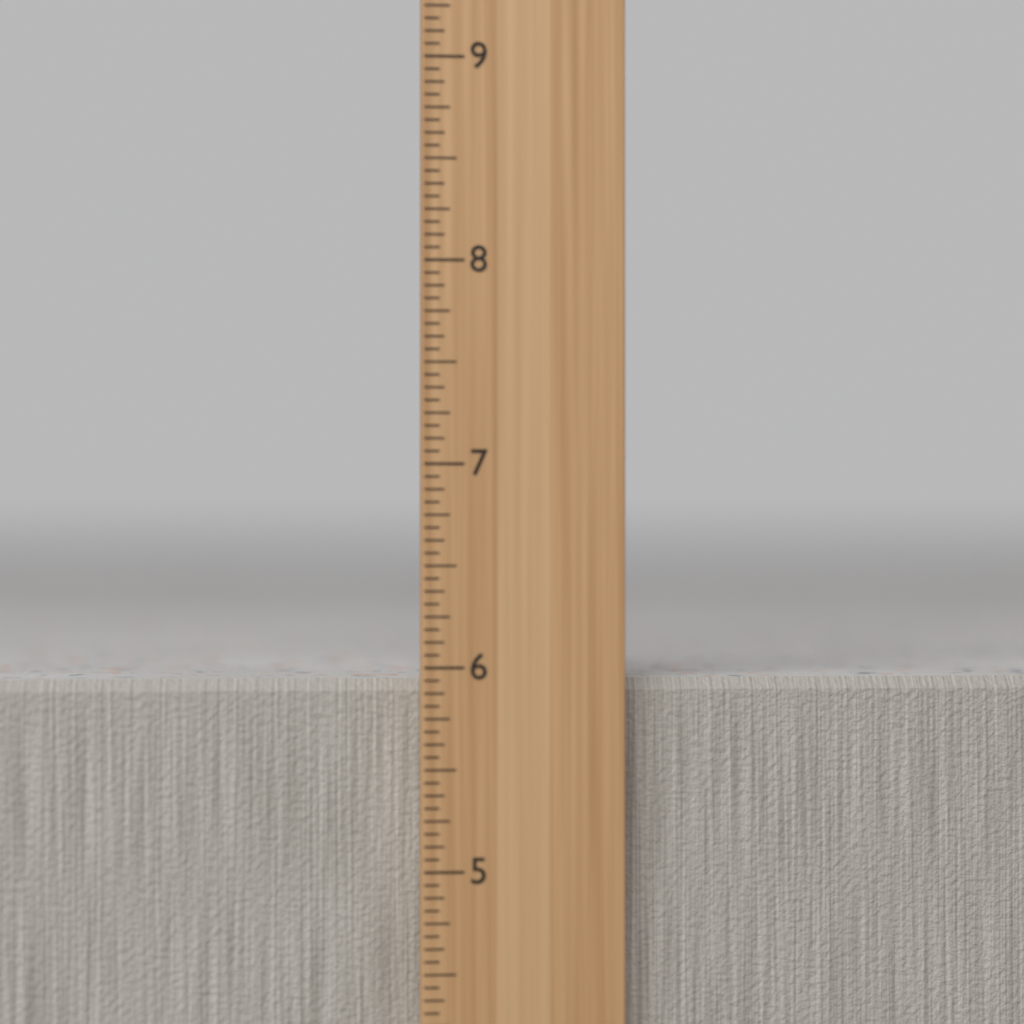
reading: 5.9375 in
